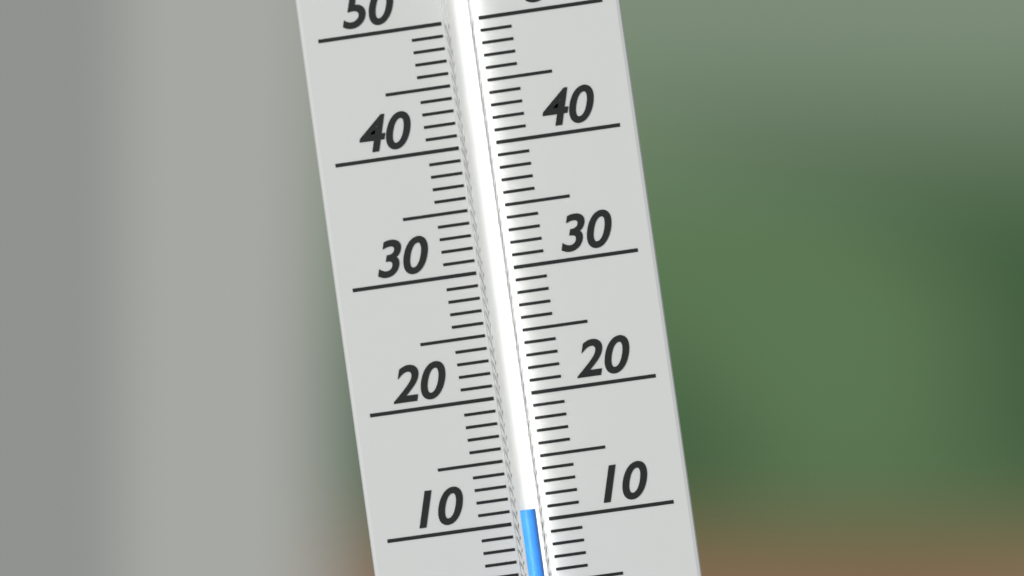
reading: 11 (no unit)
